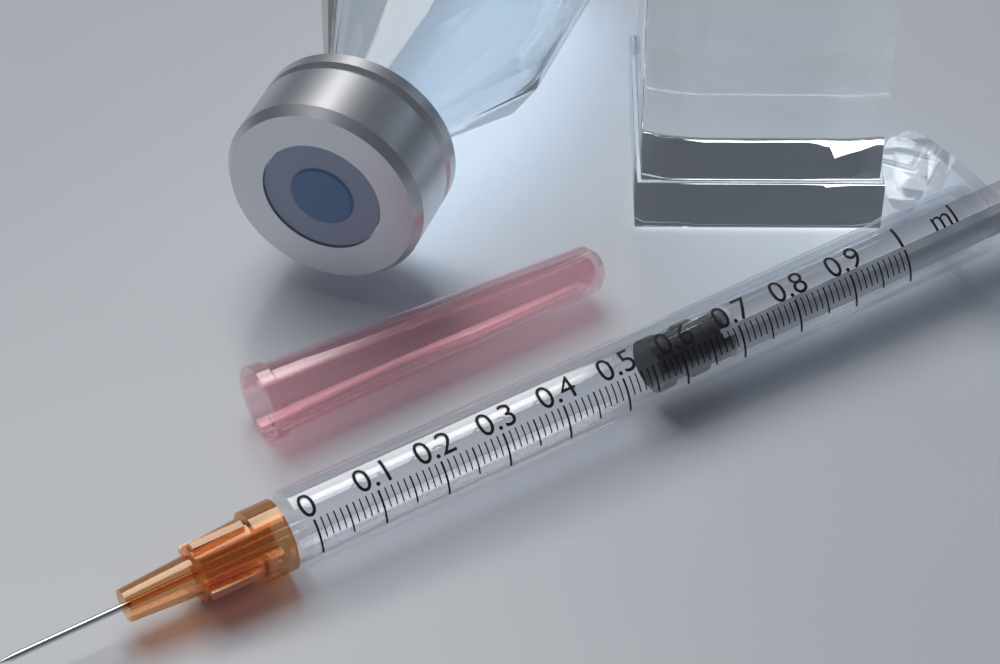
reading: 0.57 ml
